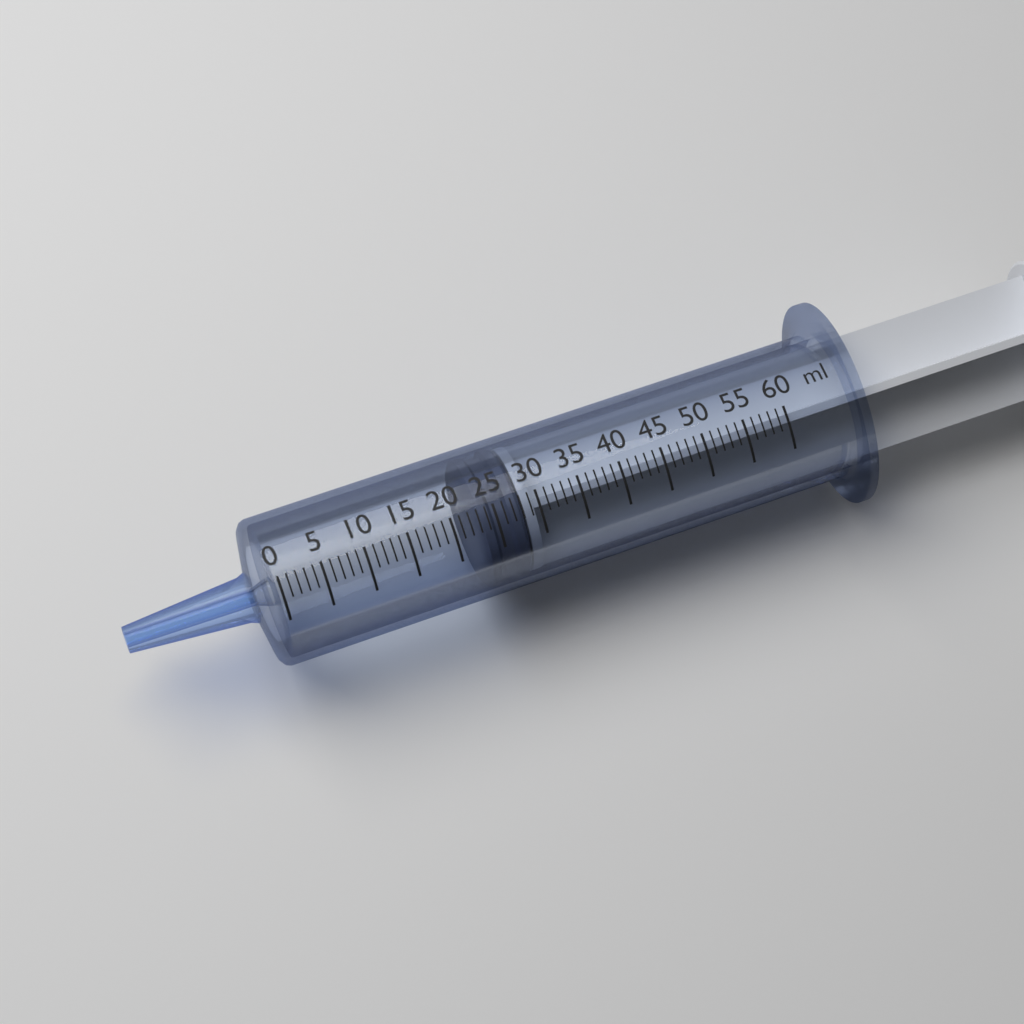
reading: 23 ml
